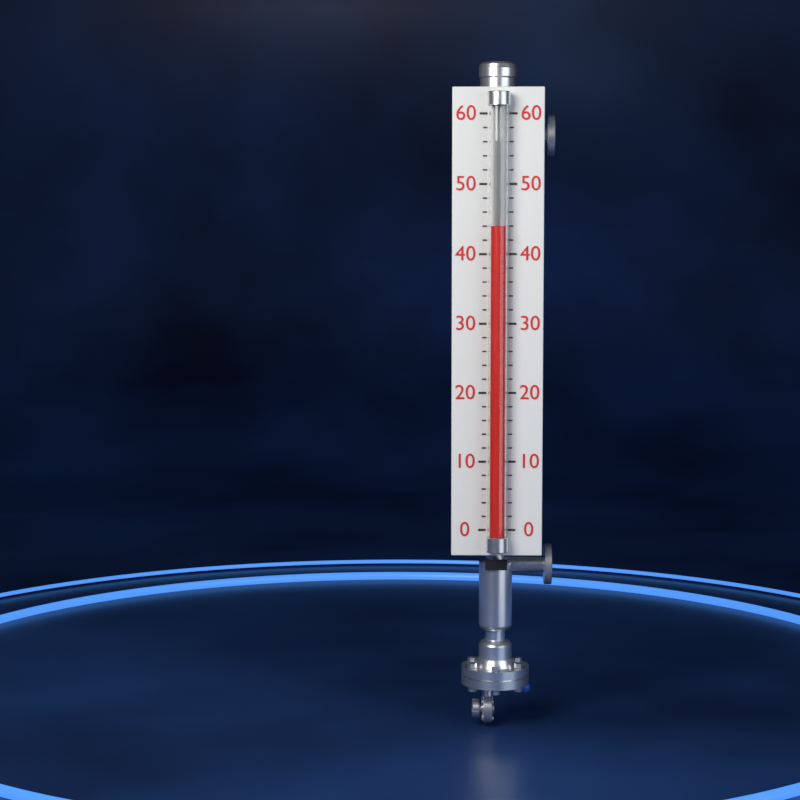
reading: 44 (no unit)
